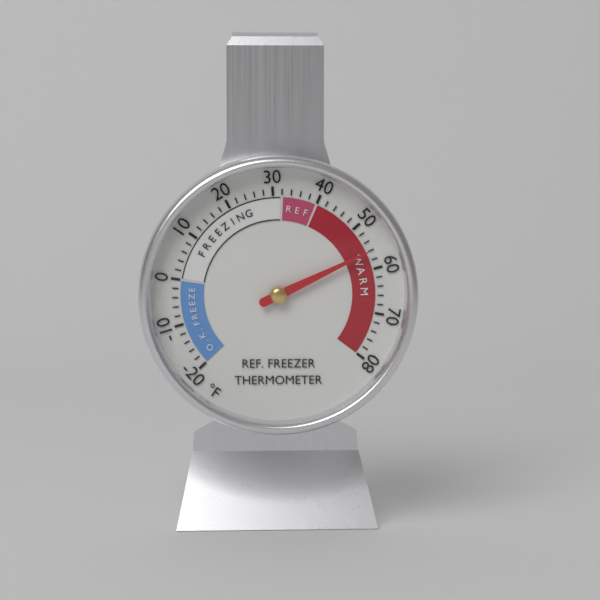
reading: 56 °F
